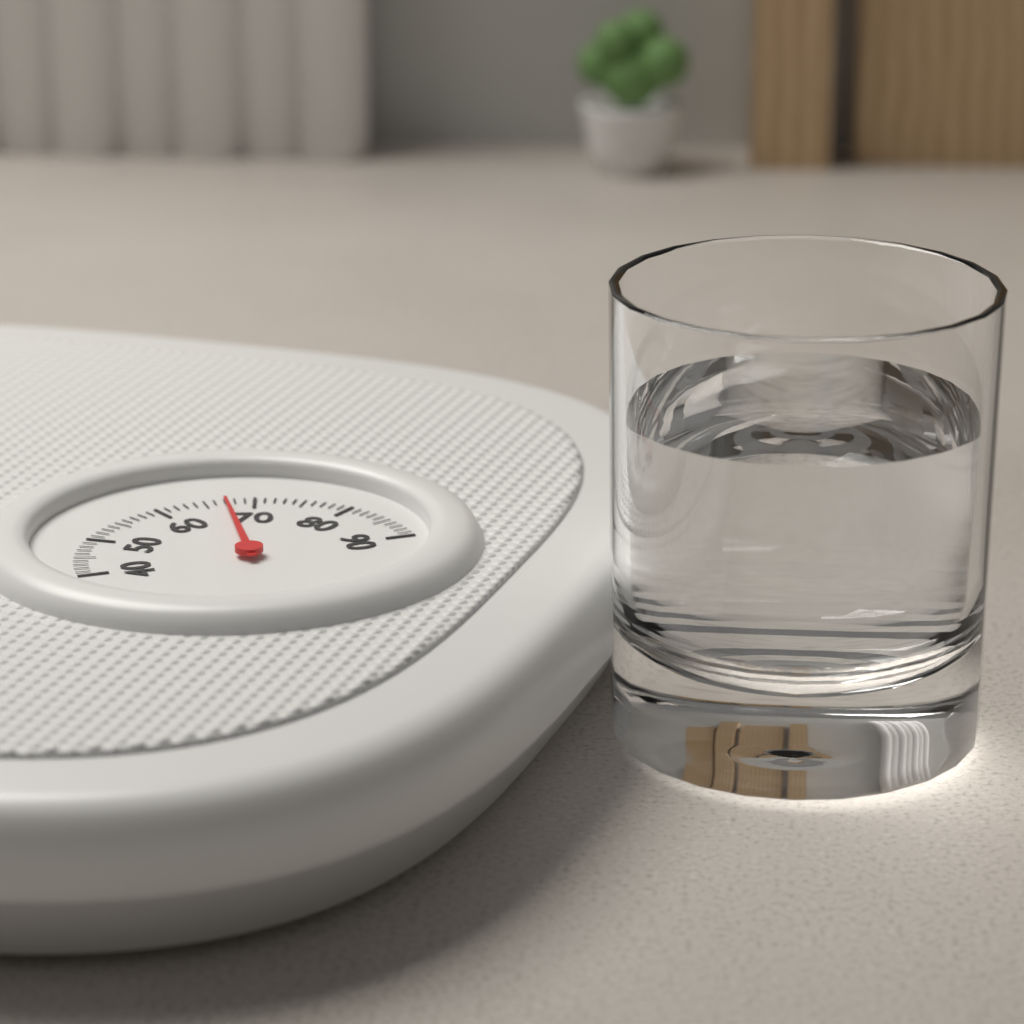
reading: 67 (no unit)
